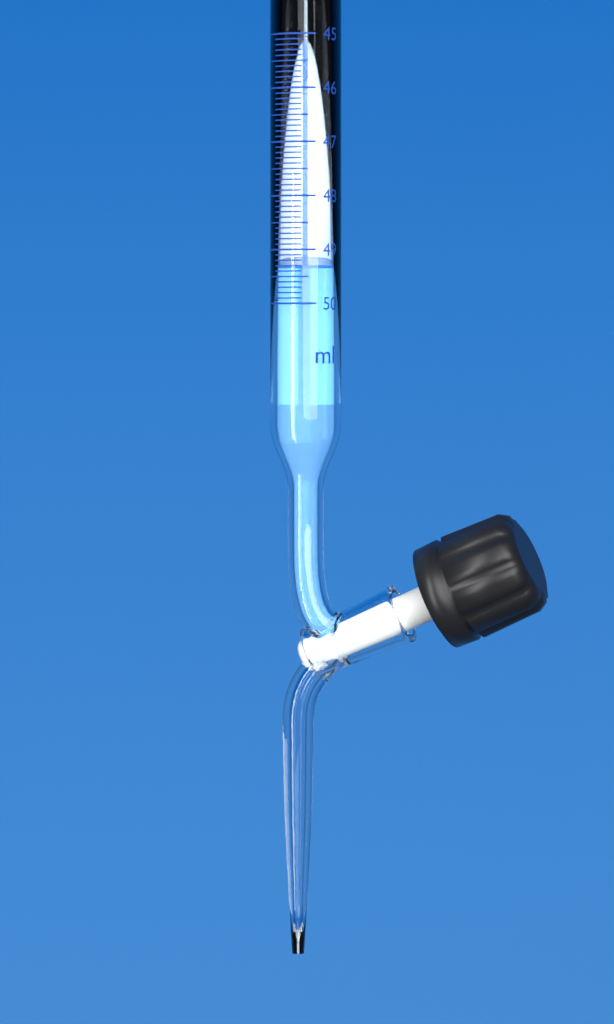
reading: 49.3 ml
